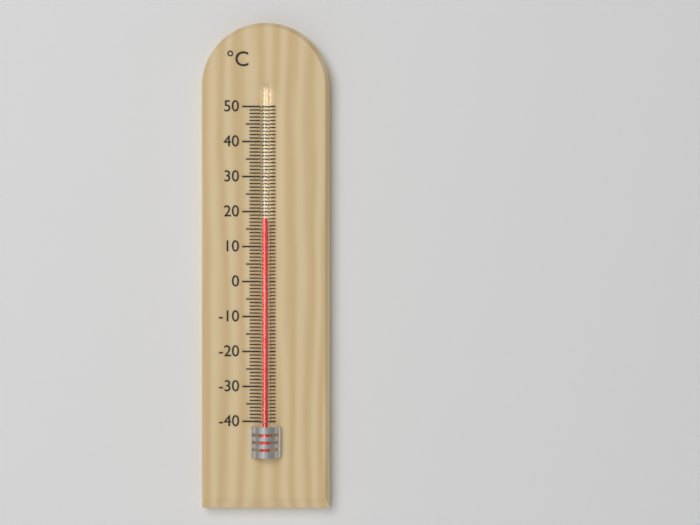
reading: 18 °C
